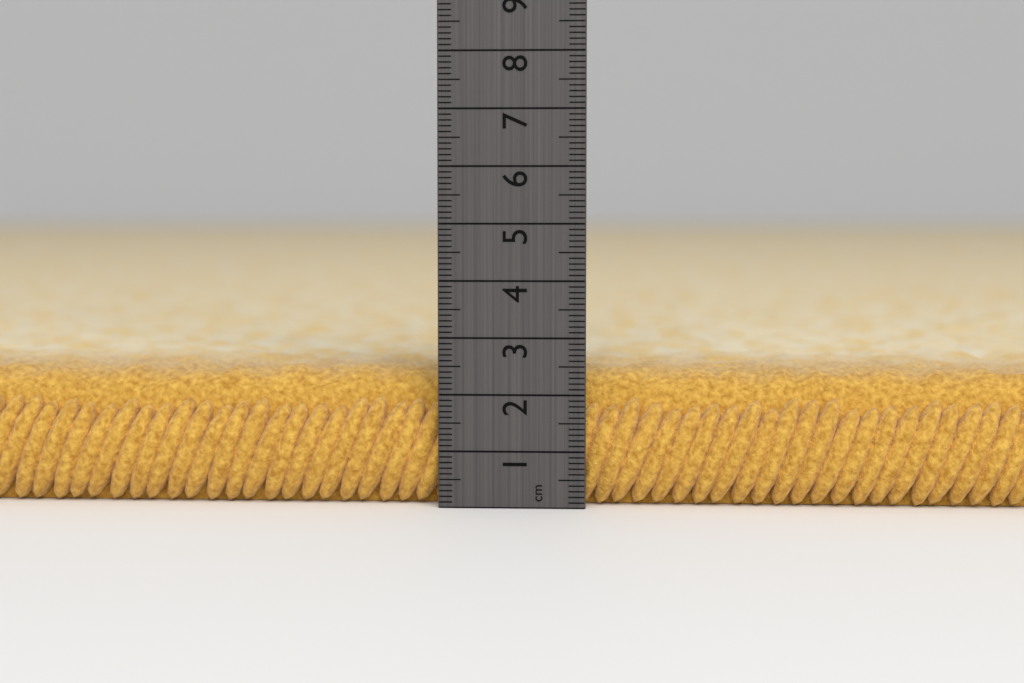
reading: 2.4 cm
